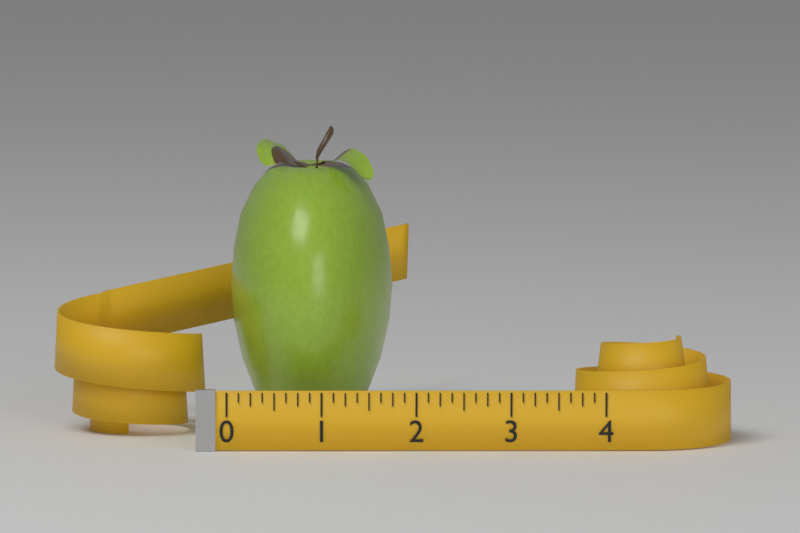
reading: 1.750 (no unit)
